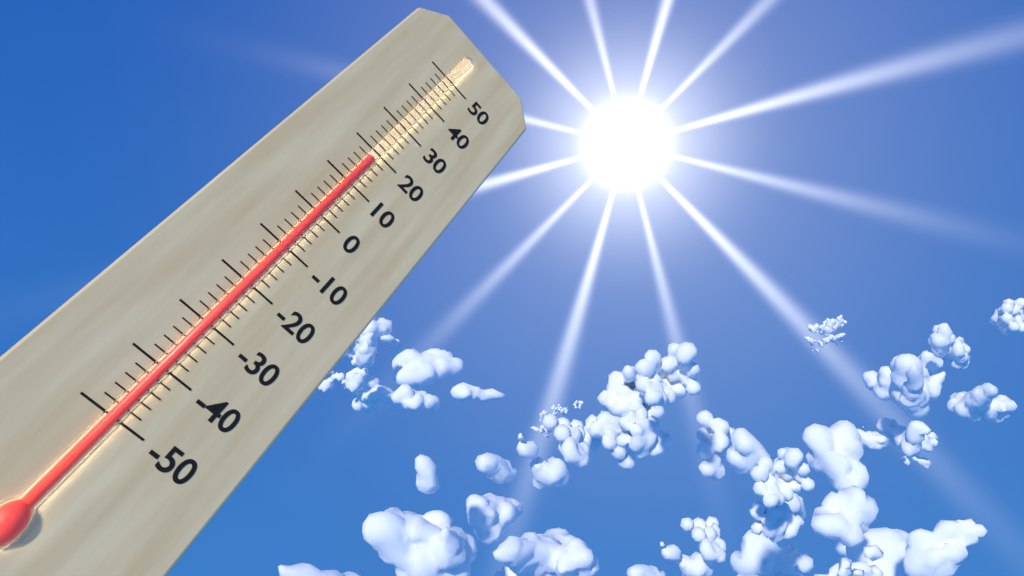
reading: 18 (no unit)
